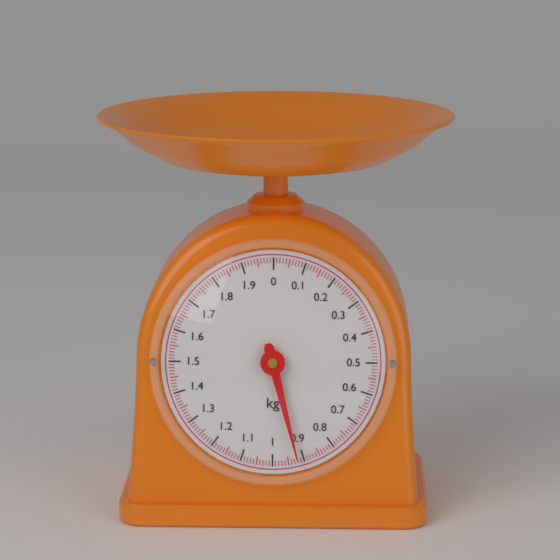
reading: 0.92 kg
